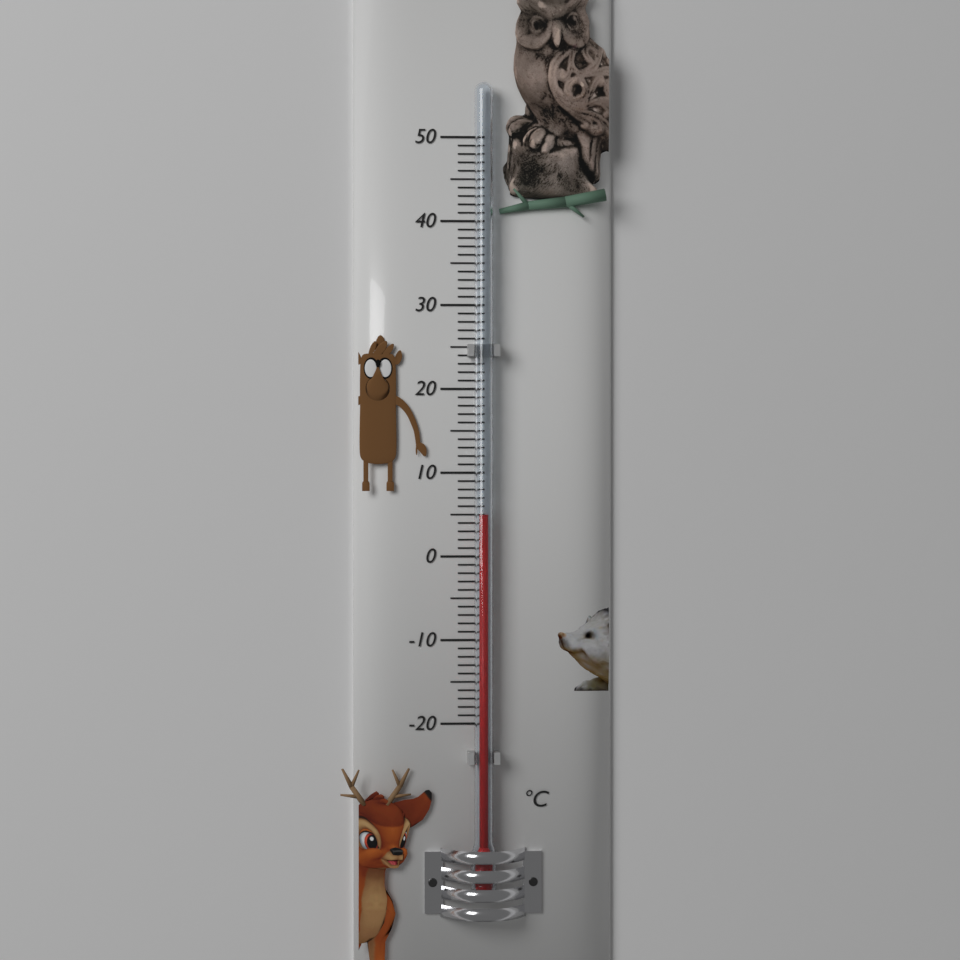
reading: 5 °C
